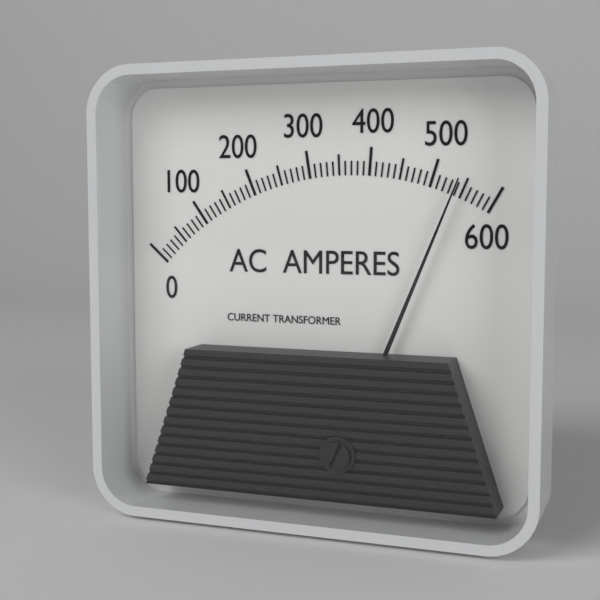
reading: 540 A
